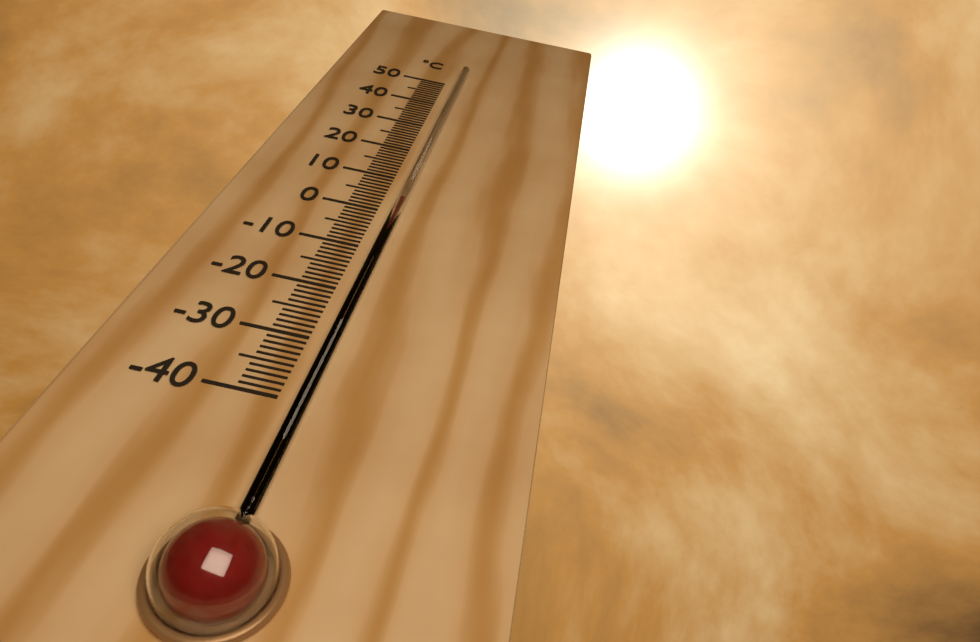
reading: 3 °C
